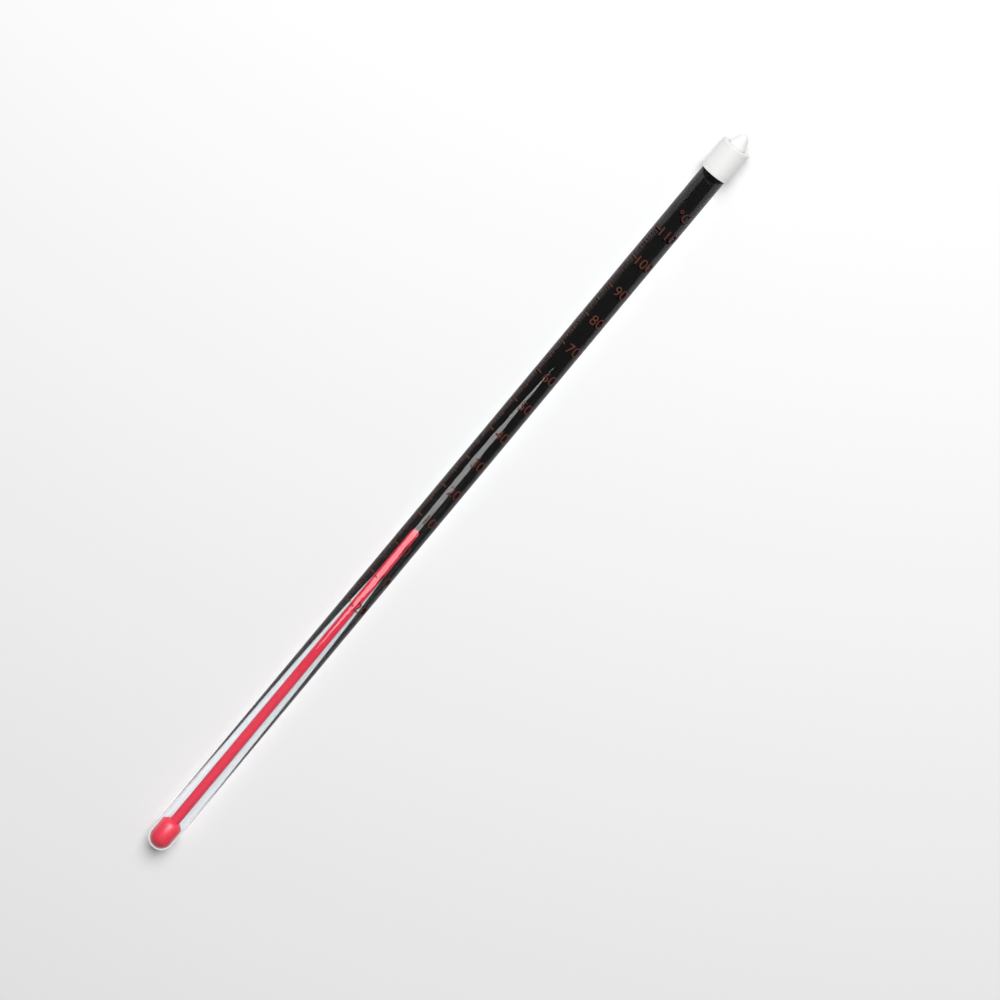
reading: 3 °C
